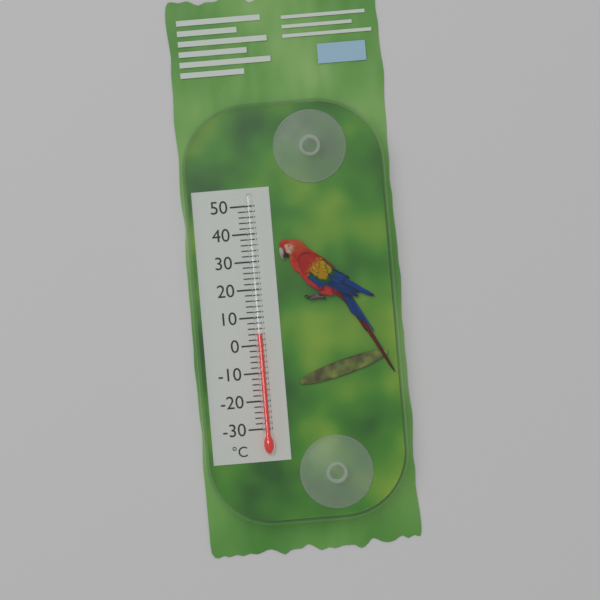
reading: 4 °C
